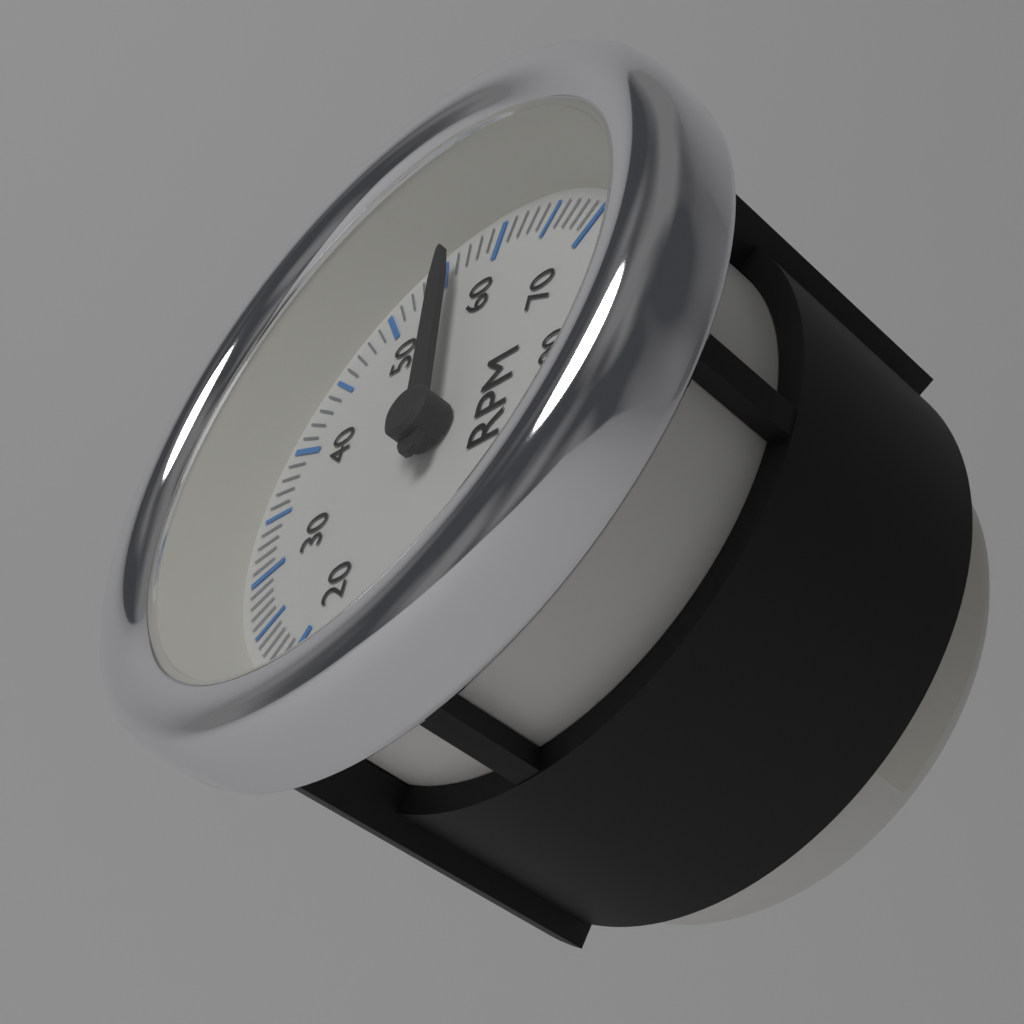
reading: 5600 RPM
